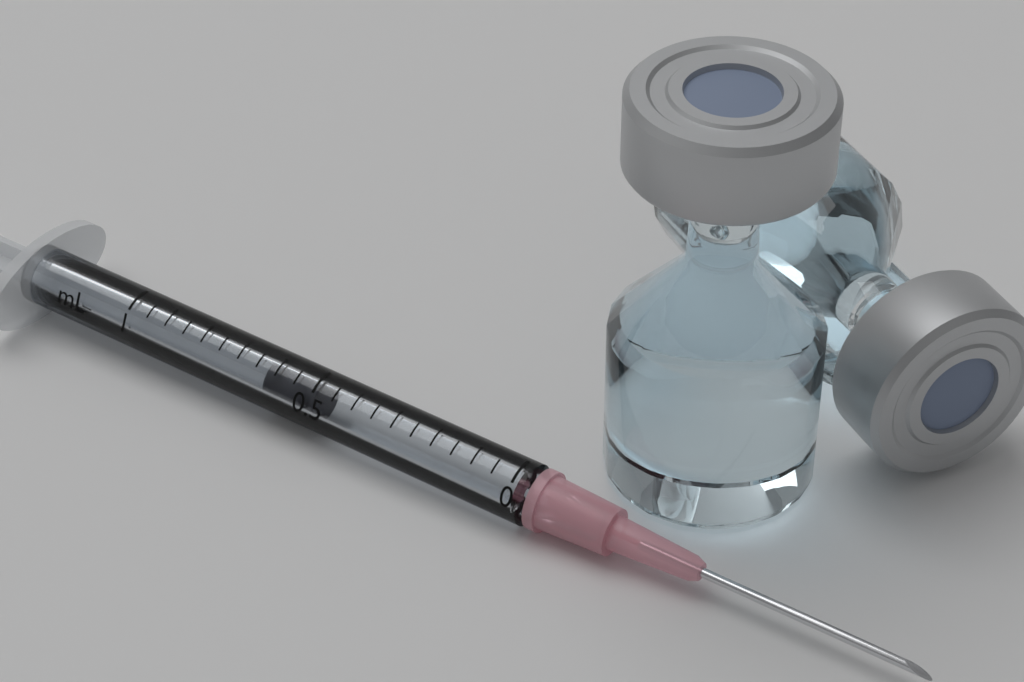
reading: 0.50 mL
